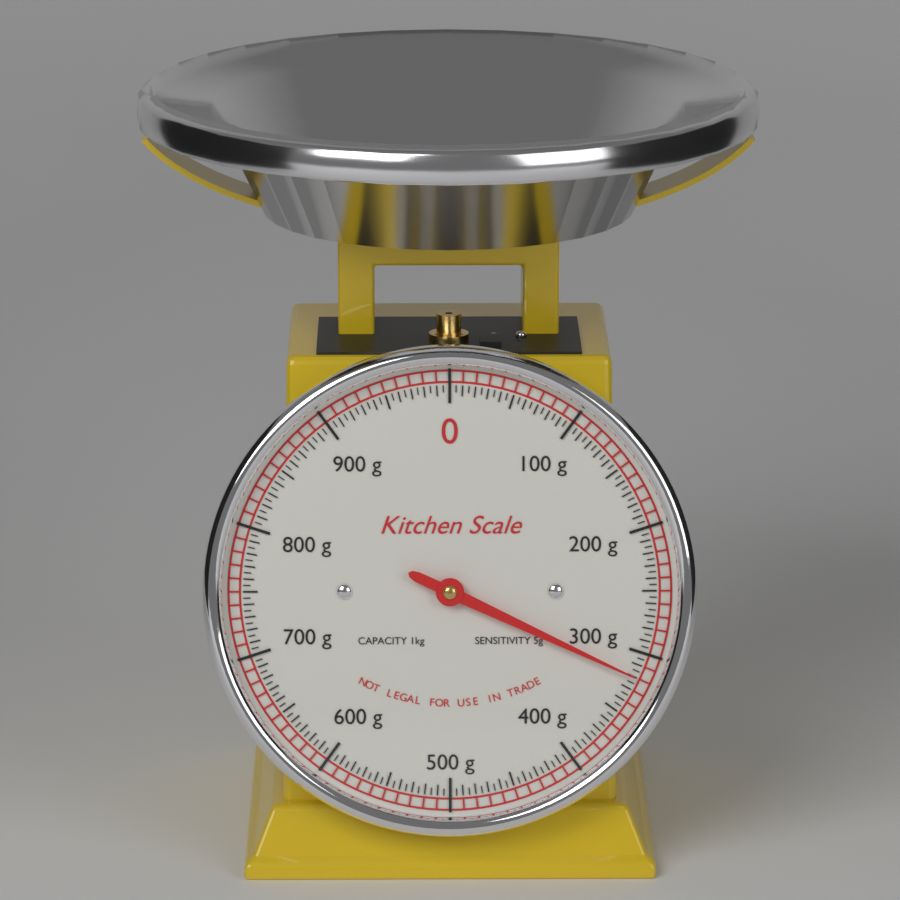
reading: 320 g
